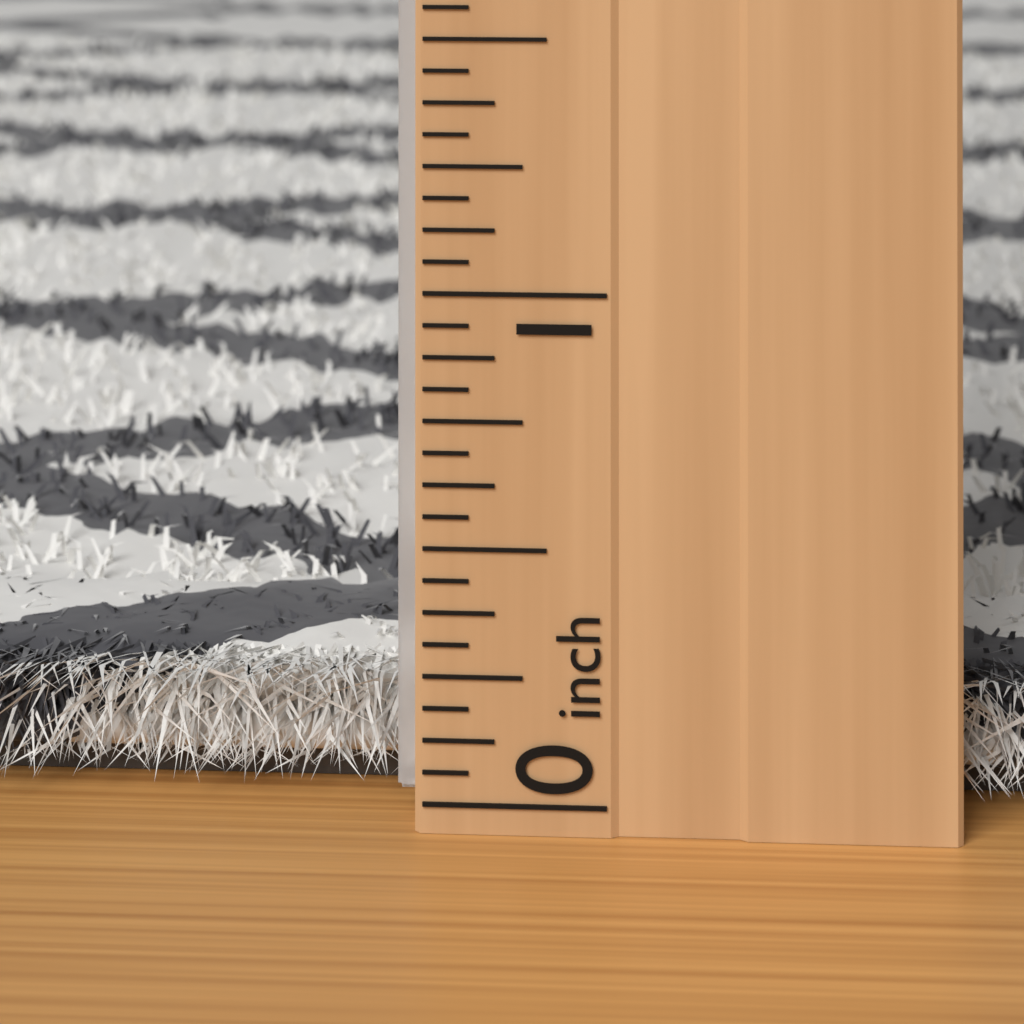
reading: 0.1875 inch
